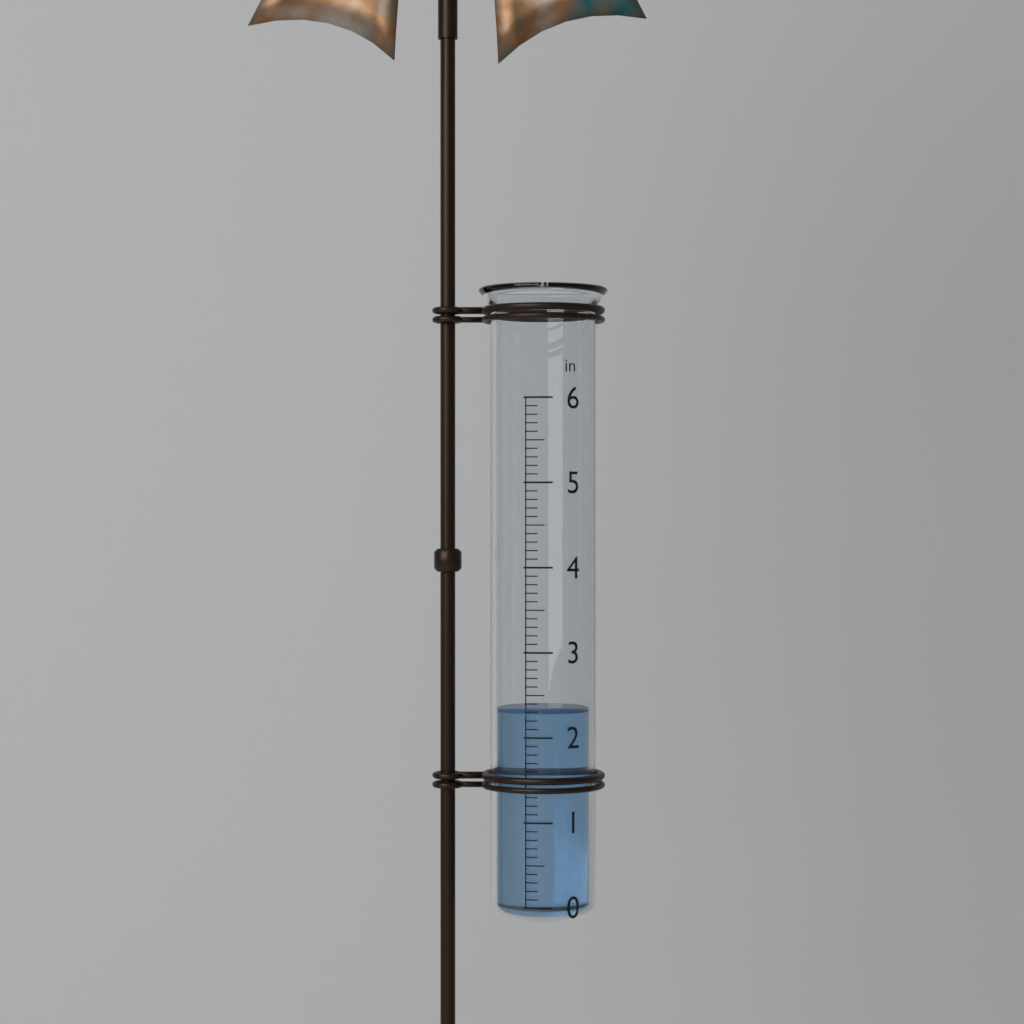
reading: 2.3 in
